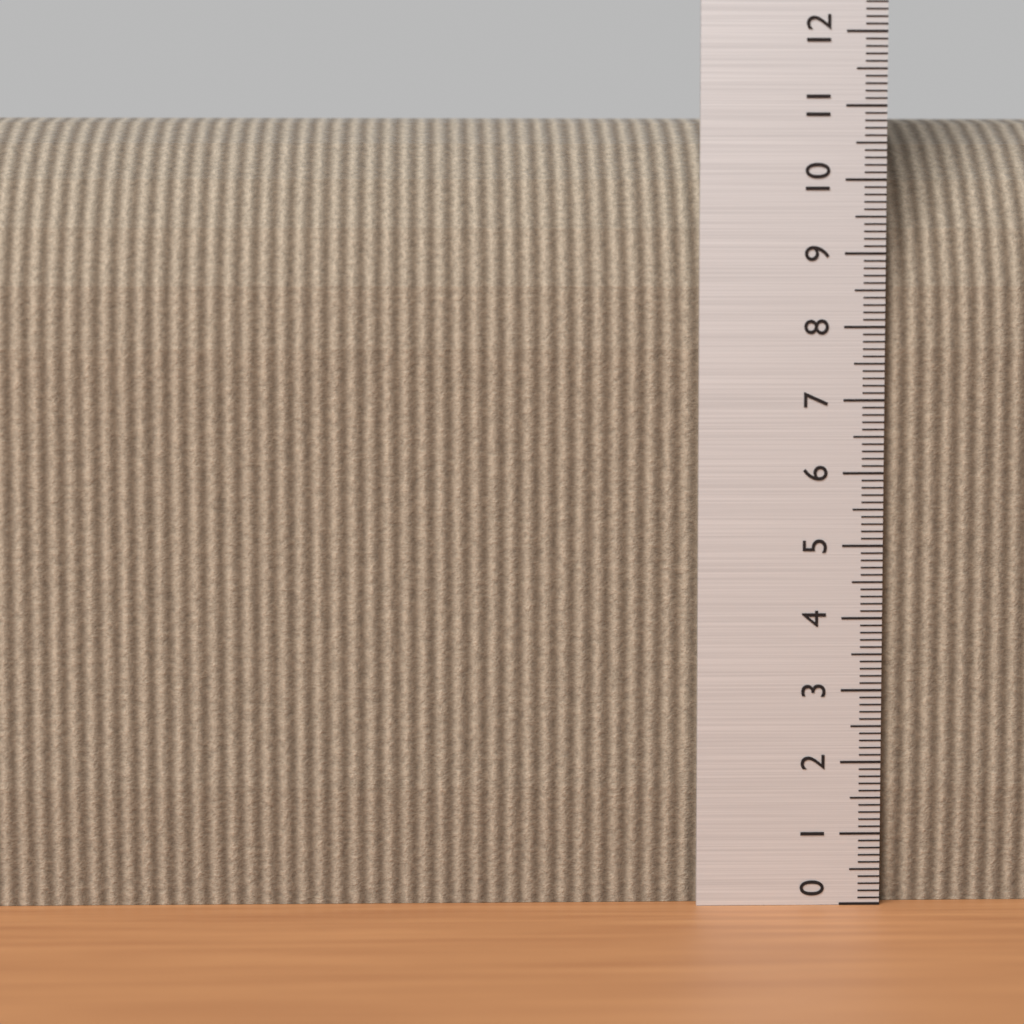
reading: 11.0 (no unit)
